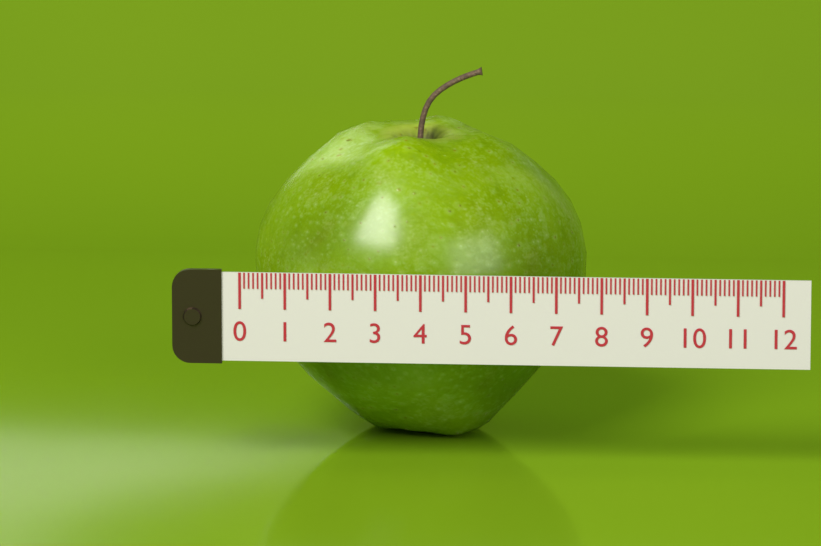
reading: 7.5 (no unit)
